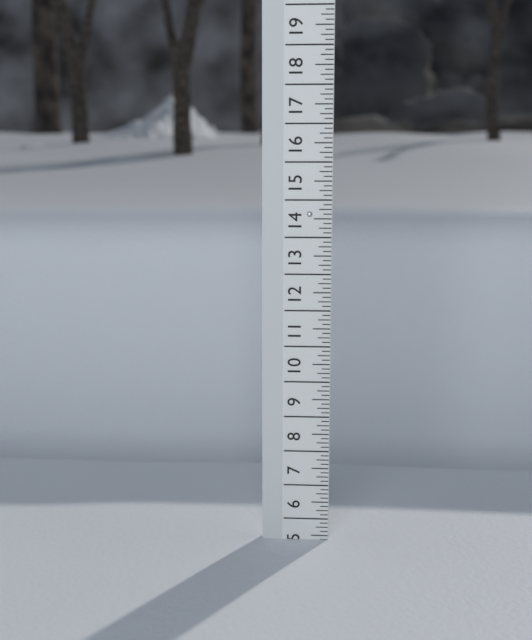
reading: 5.375 (no unit)
